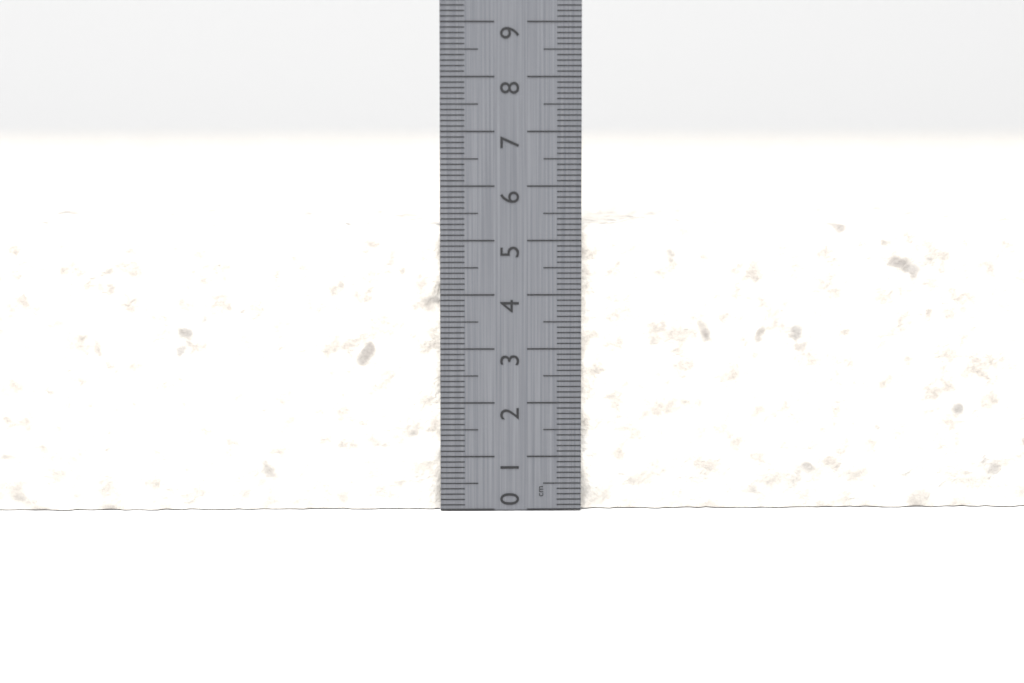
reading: 5.3 cm
